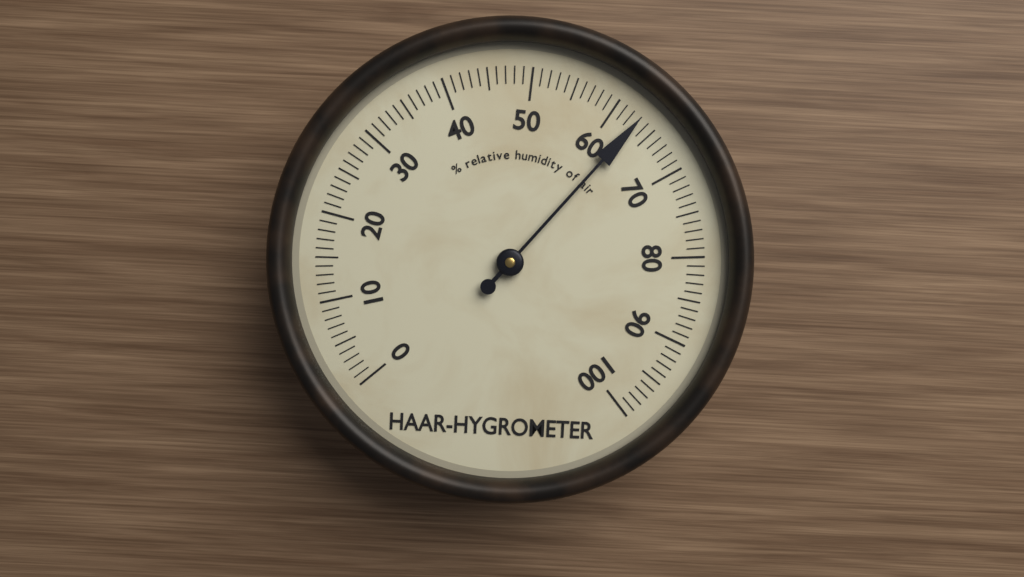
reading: 63 %
